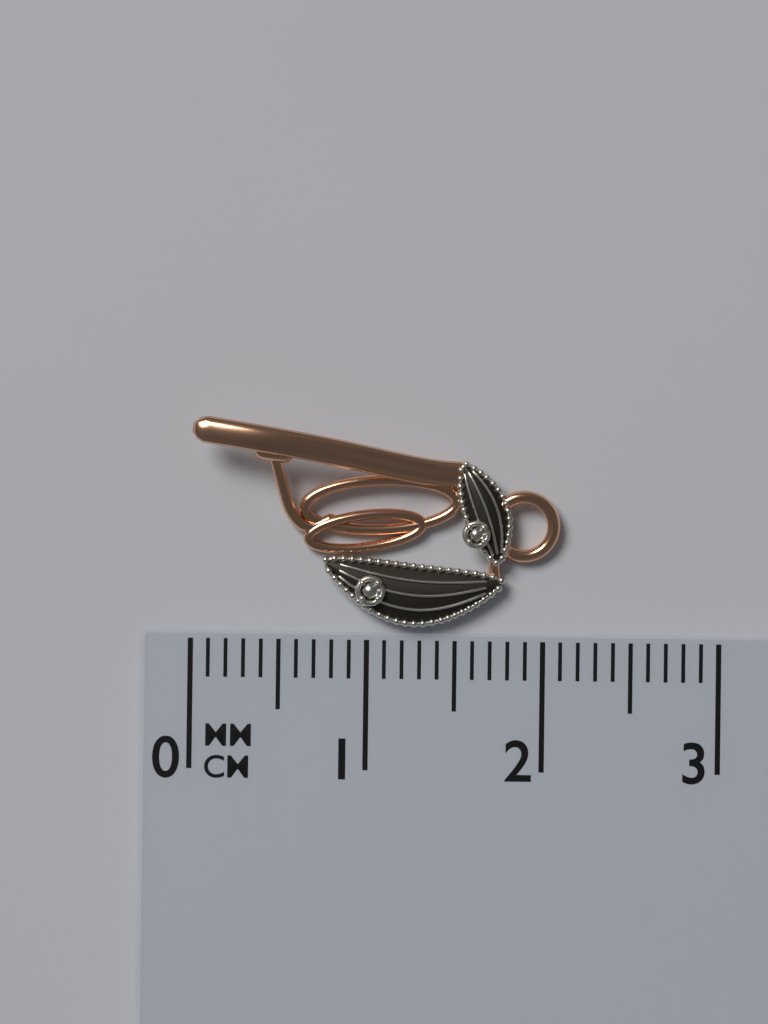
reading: 2.1 cm
